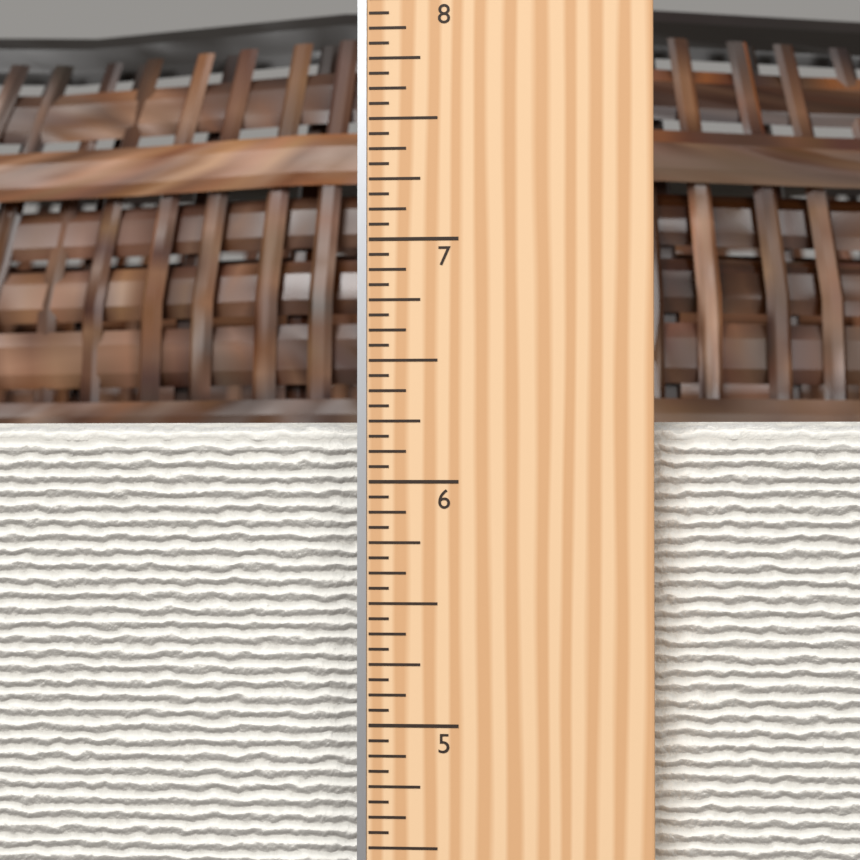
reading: 6.2500 in
